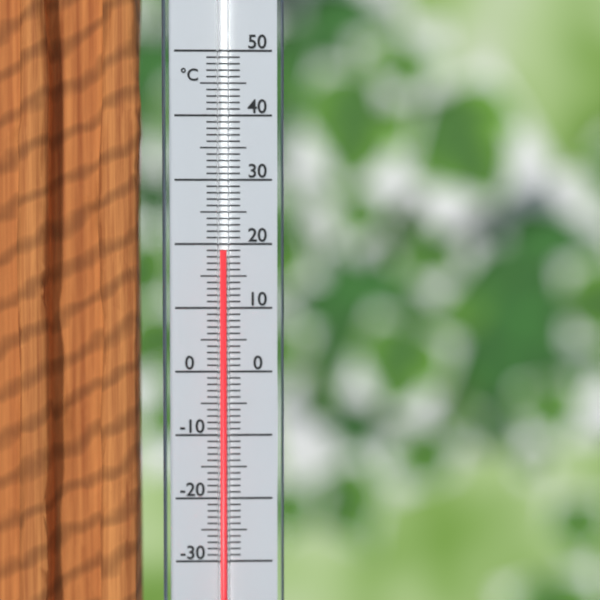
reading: 19 °C
